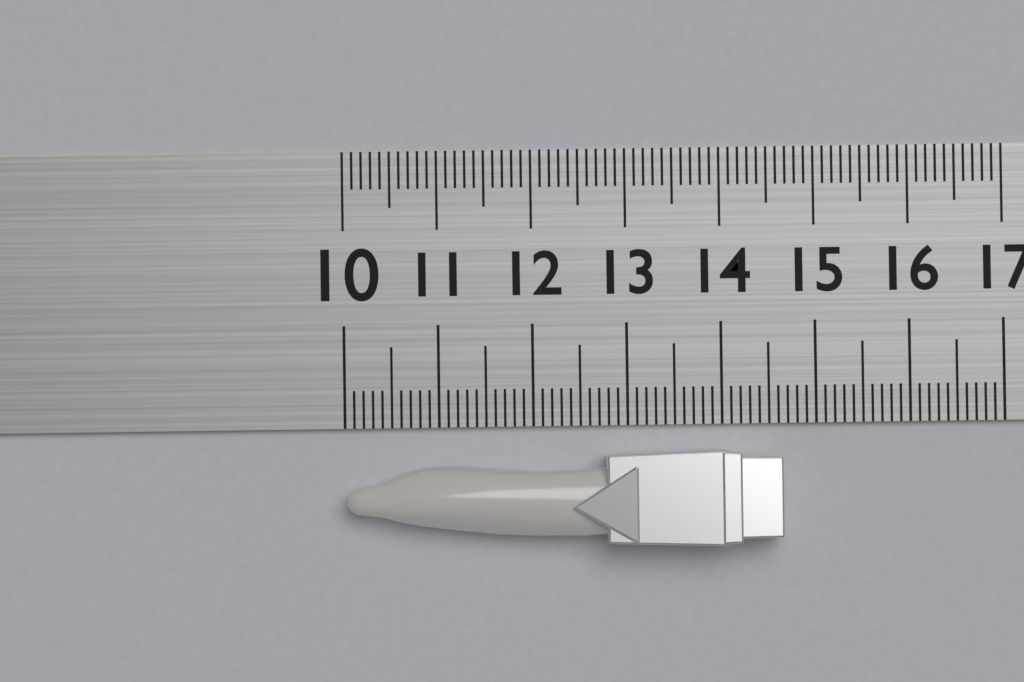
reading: 14.6 (no unit)
